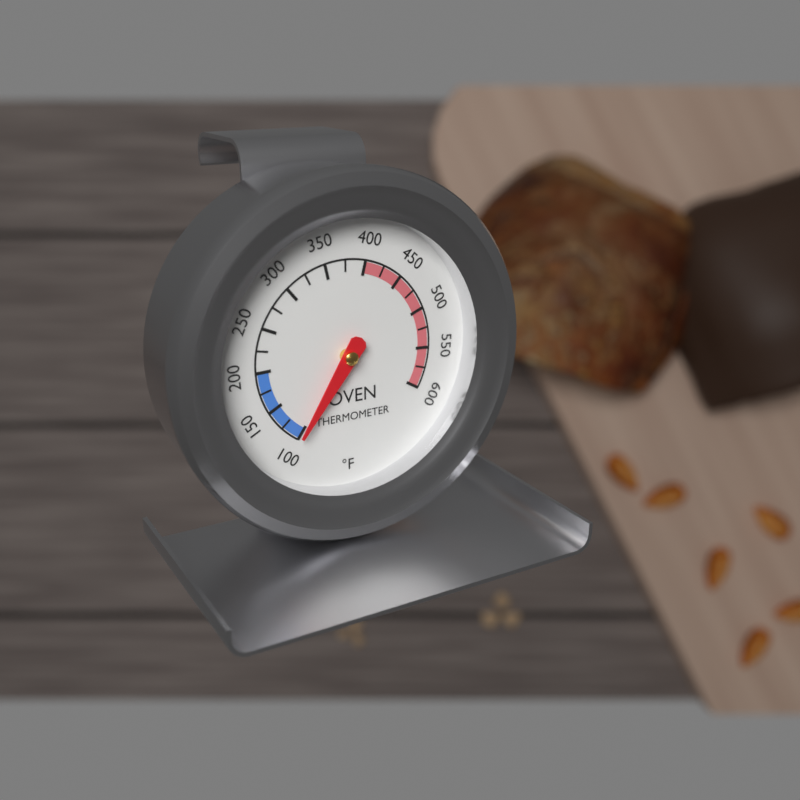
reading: 100 °F
